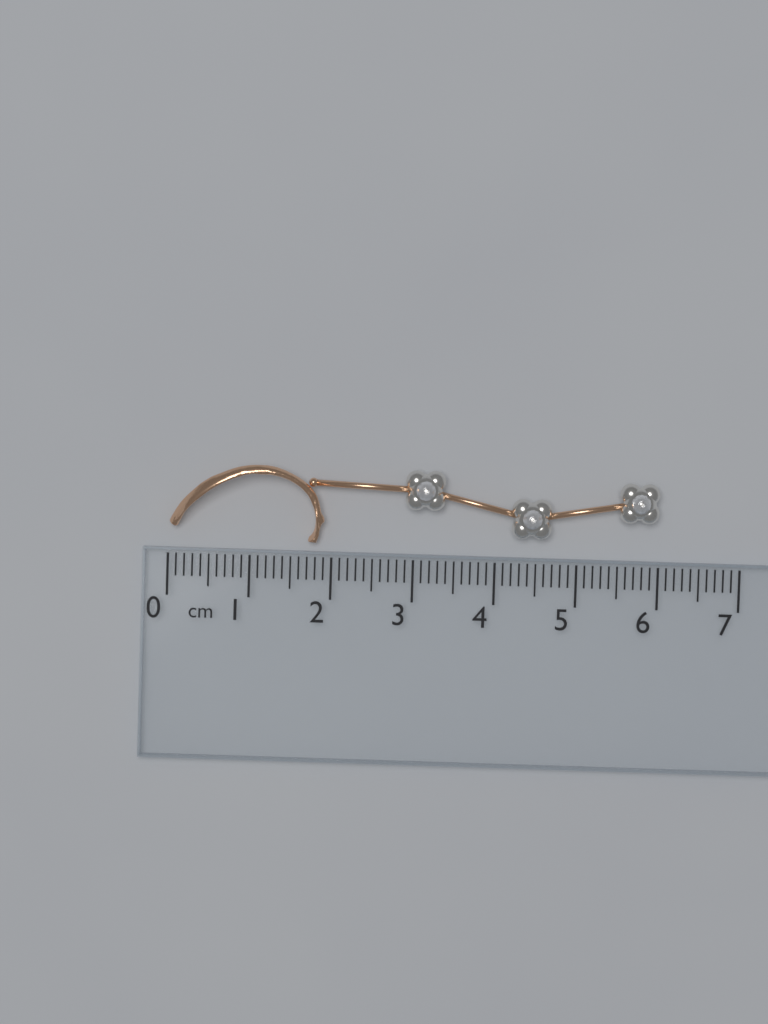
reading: 6.0 cm
